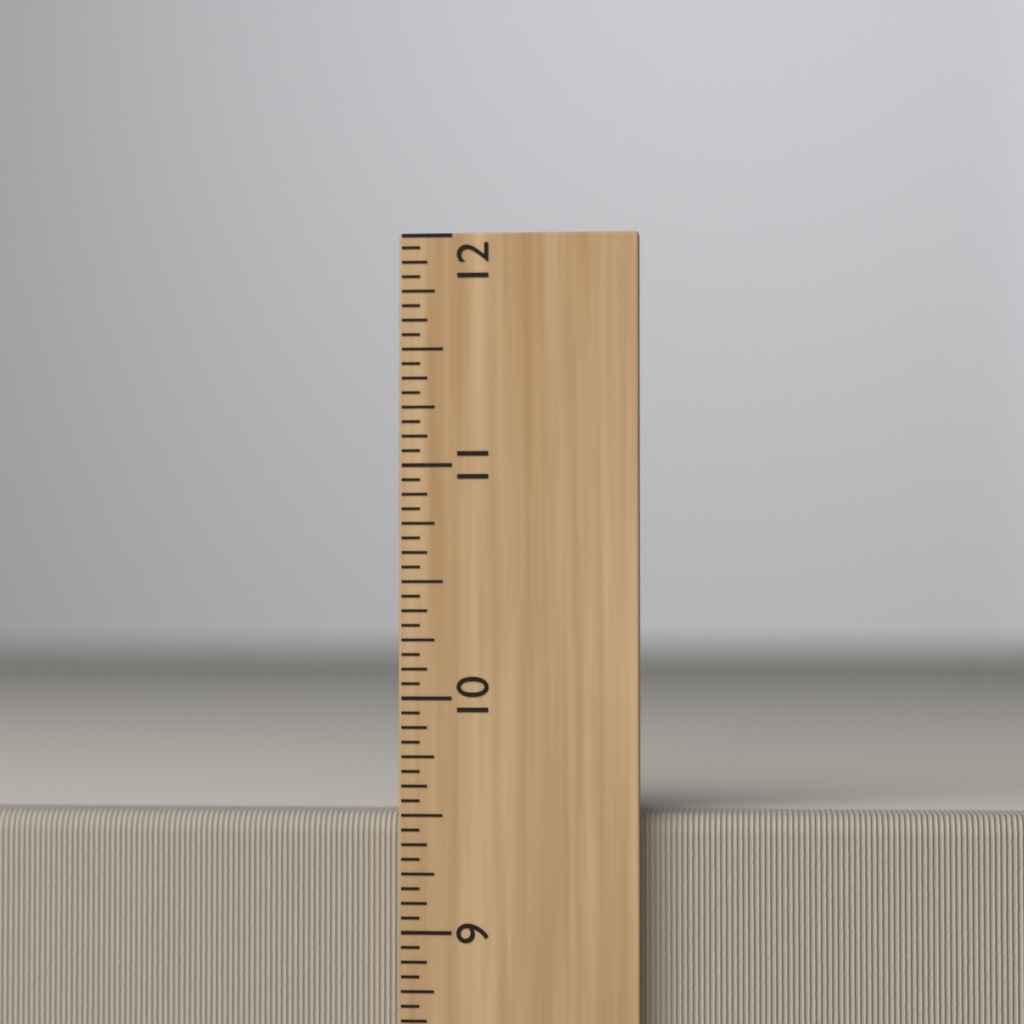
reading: 9.5000 inch
